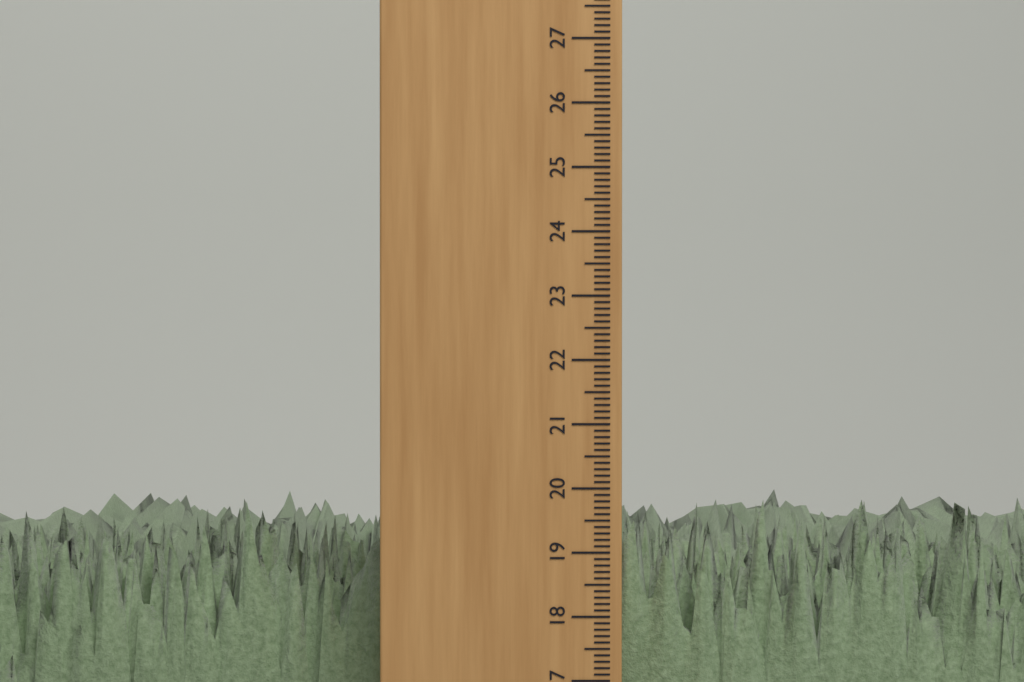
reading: 19.8 cm
